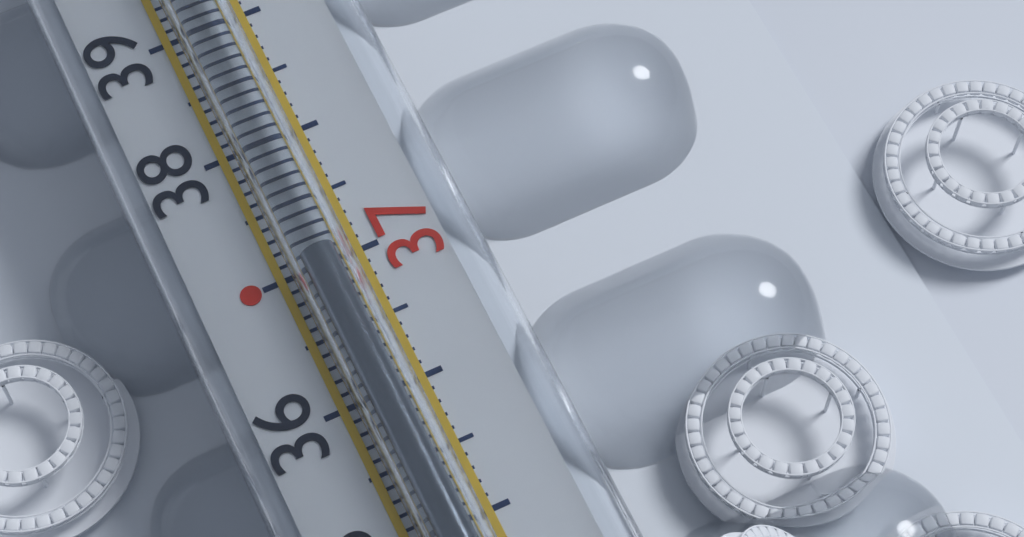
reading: 37.0 °C
